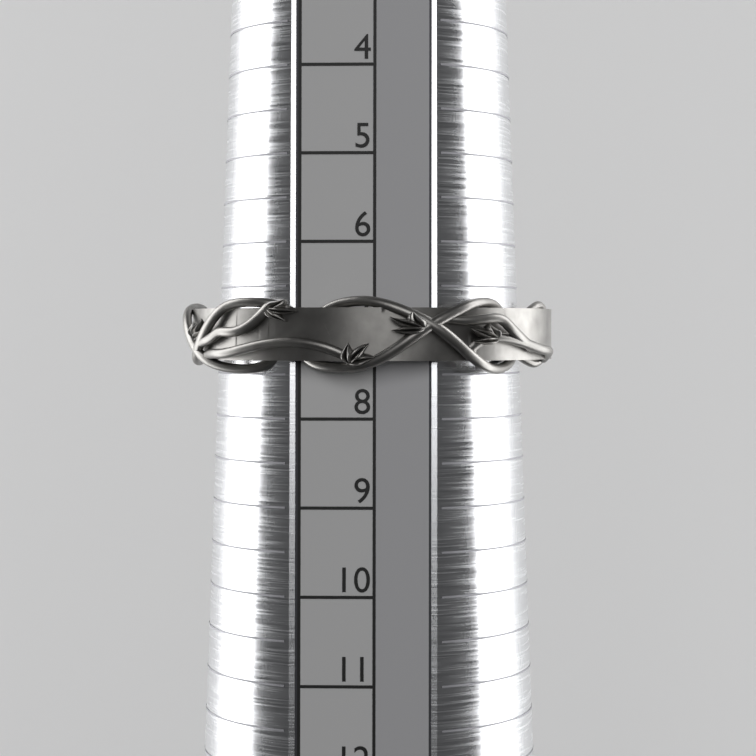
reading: 7.5 (no unit)
